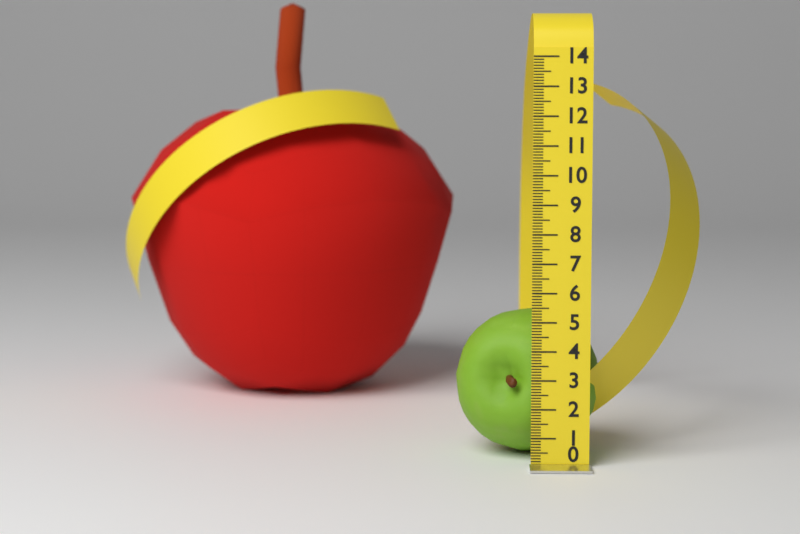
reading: 5.1 (no unit)
